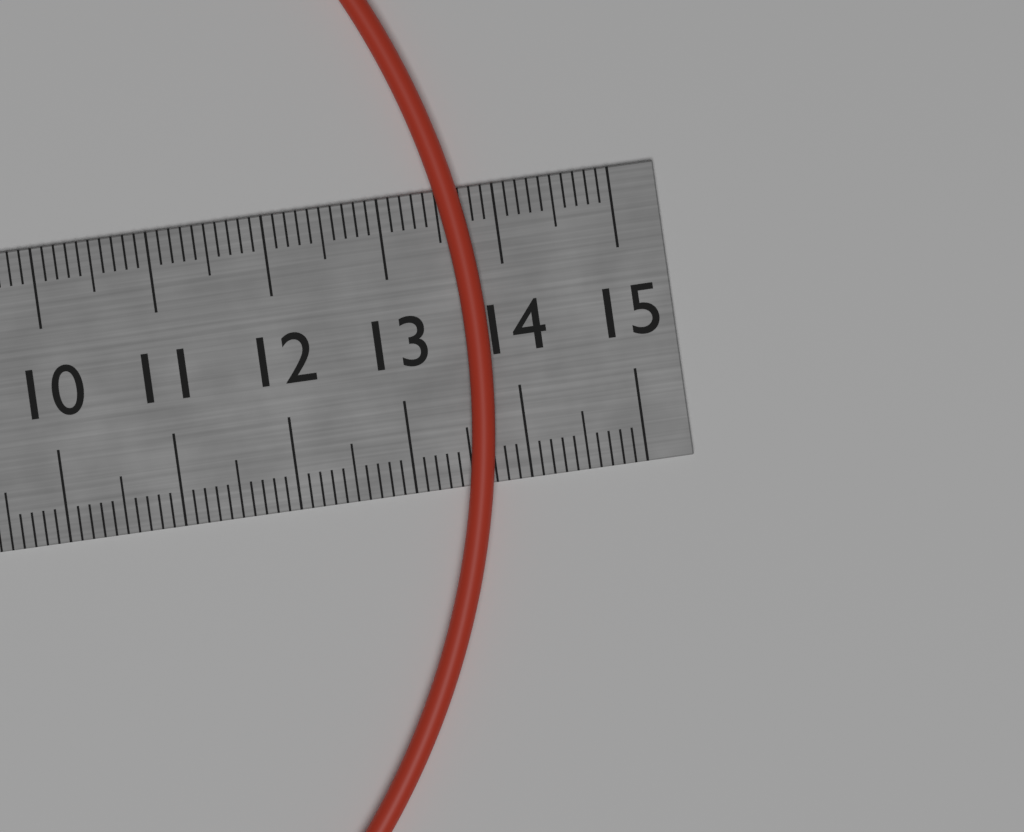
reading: 13.8 cm
